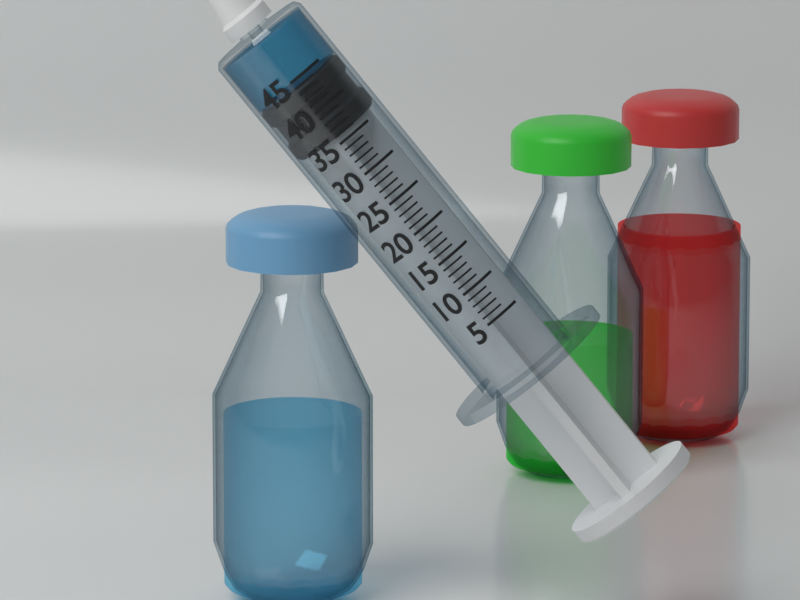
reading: 44 (no unit)
